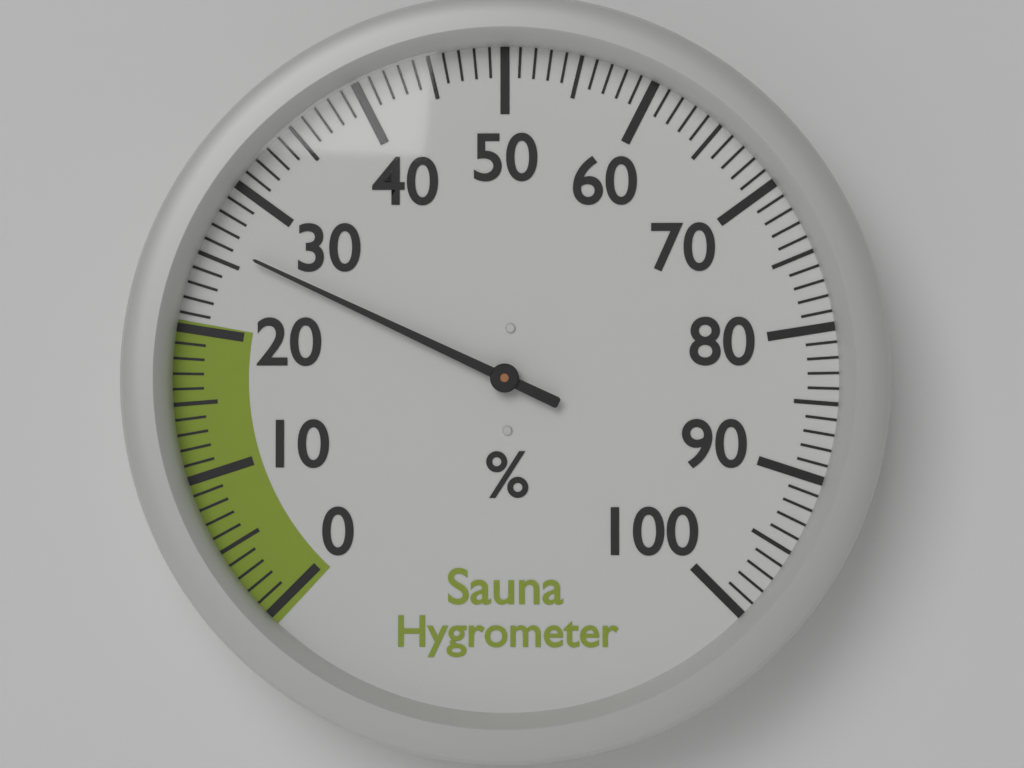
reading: 26 %
